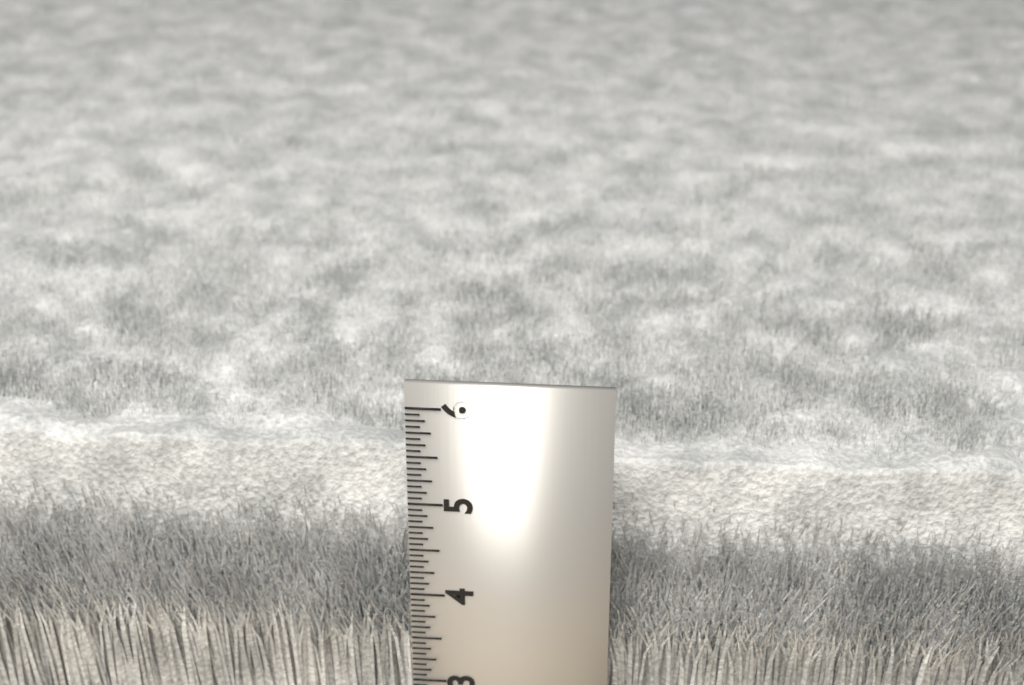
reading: 5.1875 in
